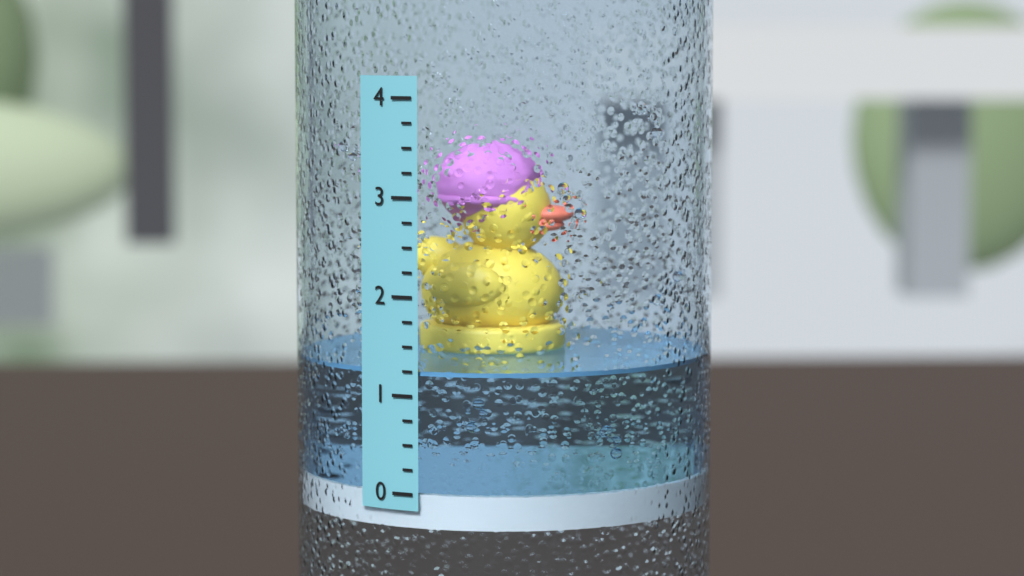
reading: 1.25 (no unit)
